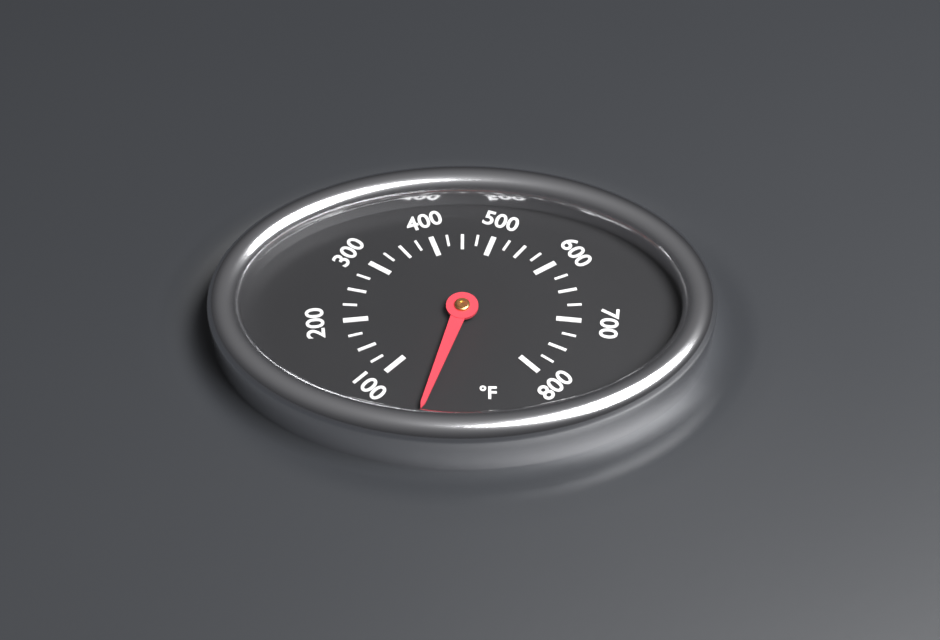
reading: 30 °F
